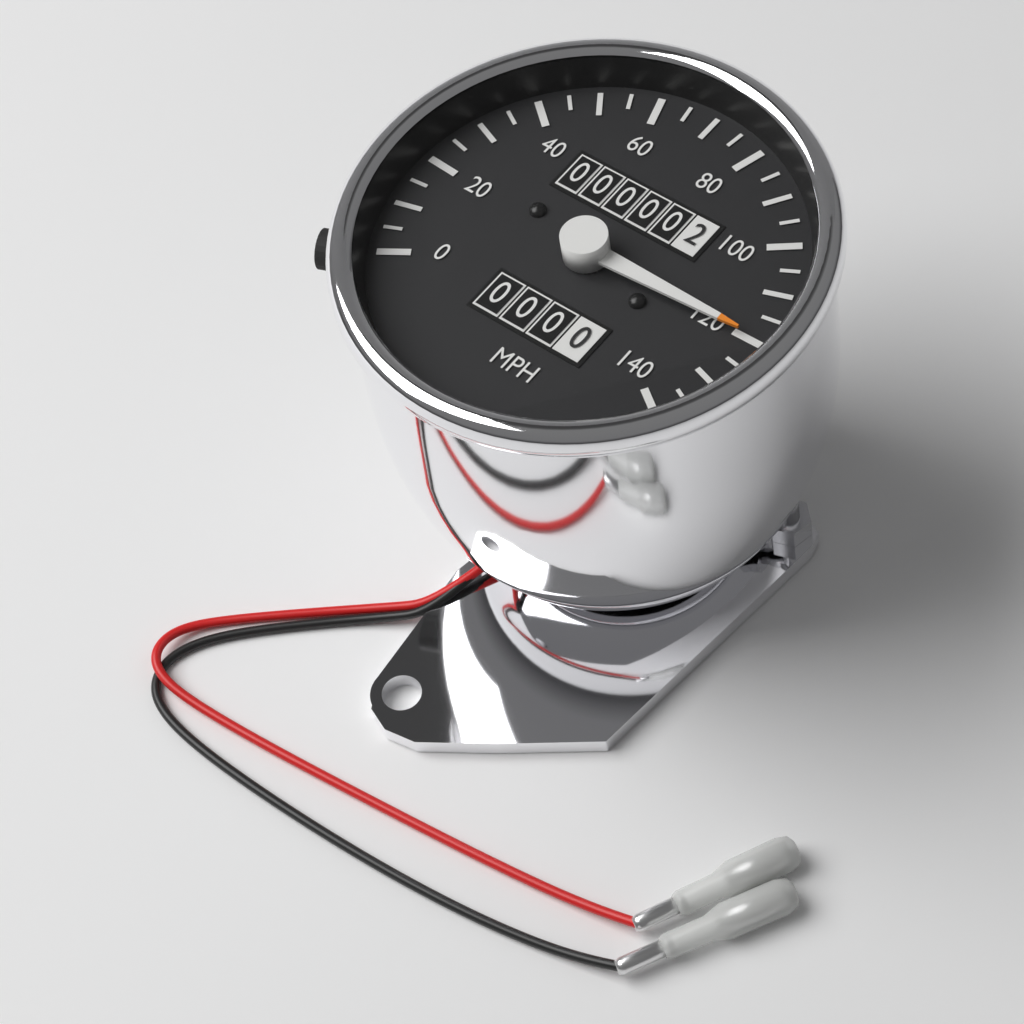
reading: 120 mph
